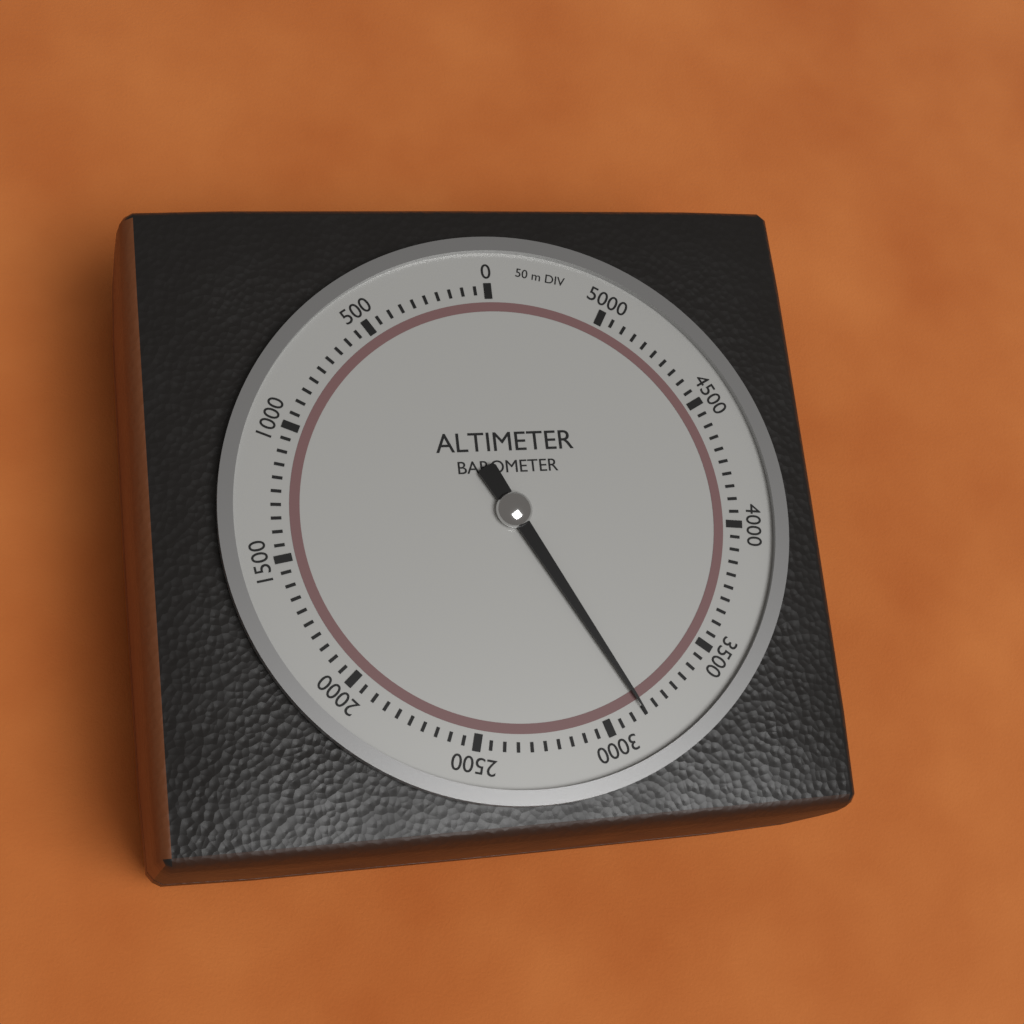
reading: 3150 m
